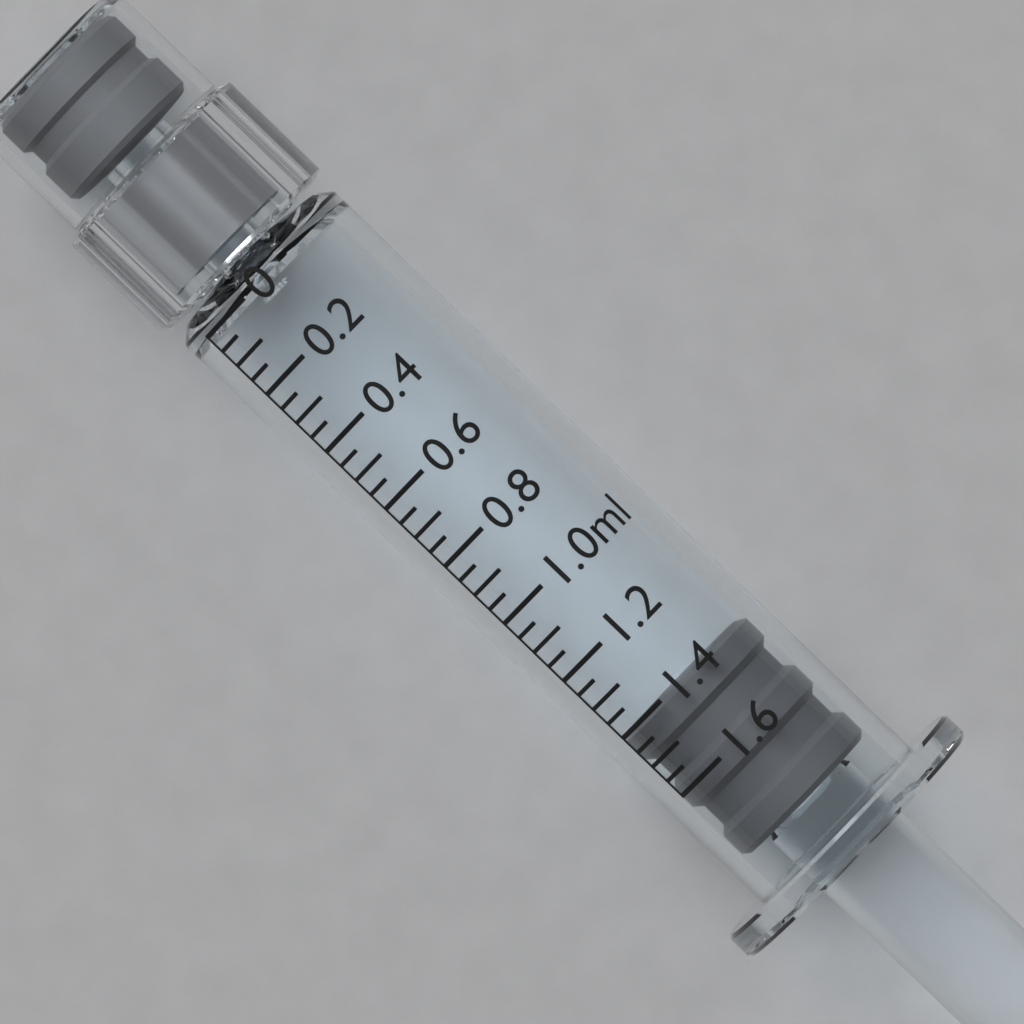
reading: 1.40 ml
